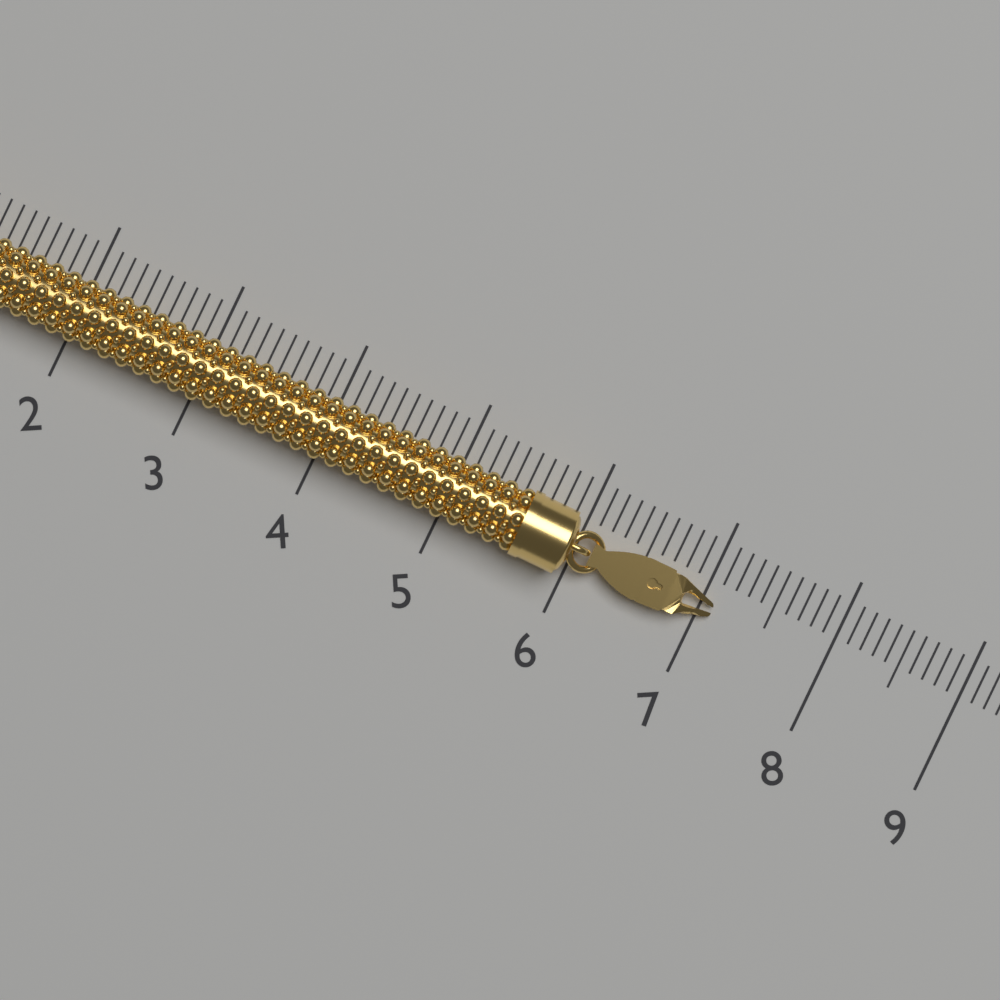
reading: 7.1 (no unit)
